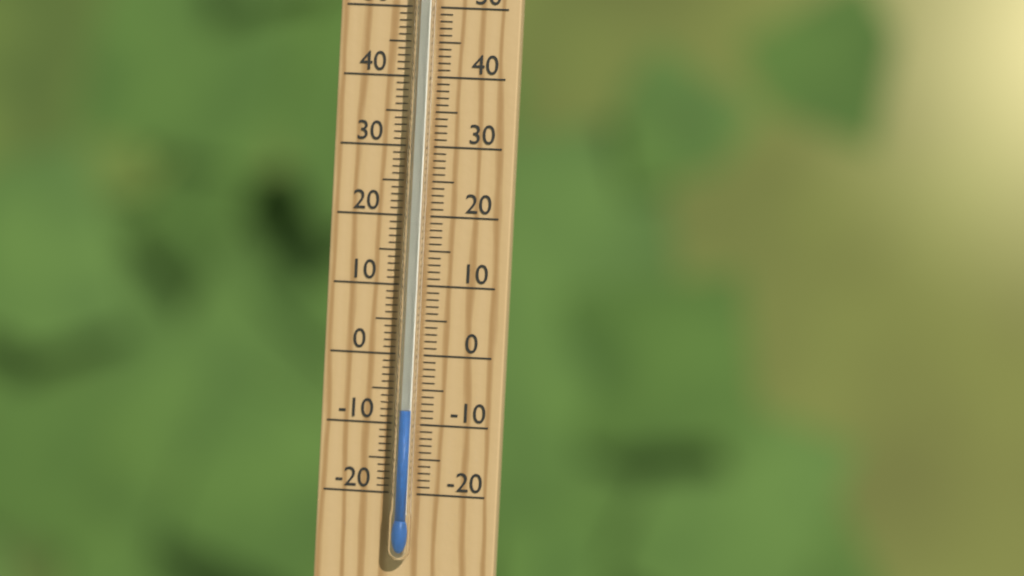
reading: -8 °C
